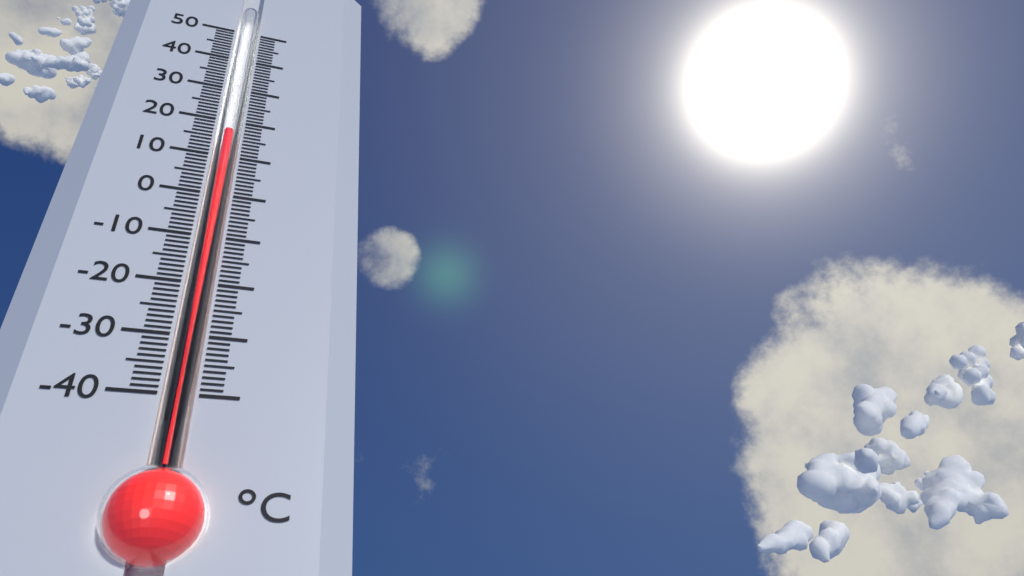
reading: 17 °C
